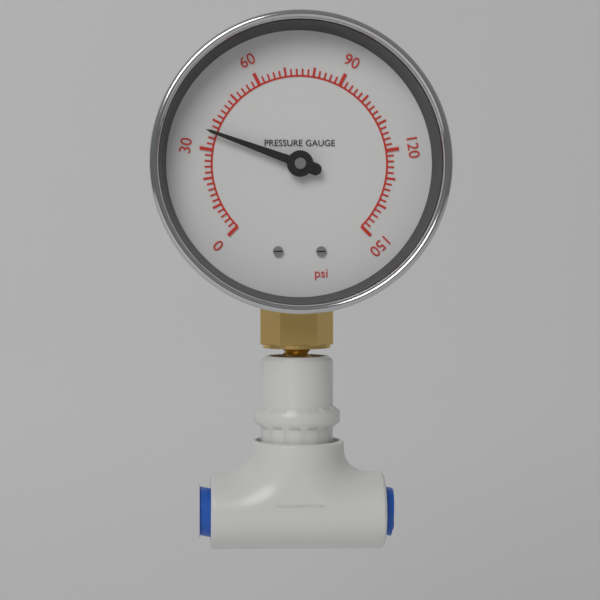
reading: 36 psi
